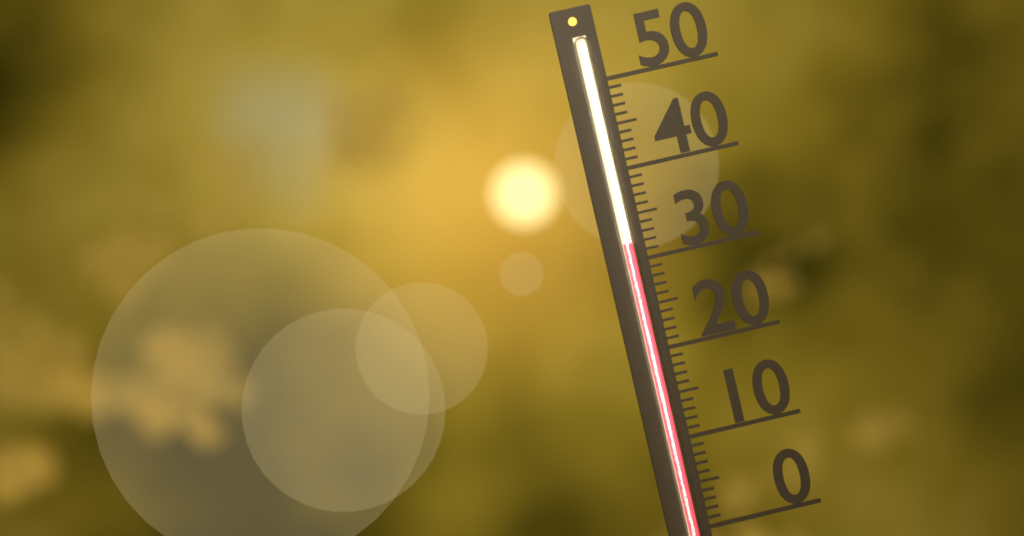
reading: 32 (no unit)
